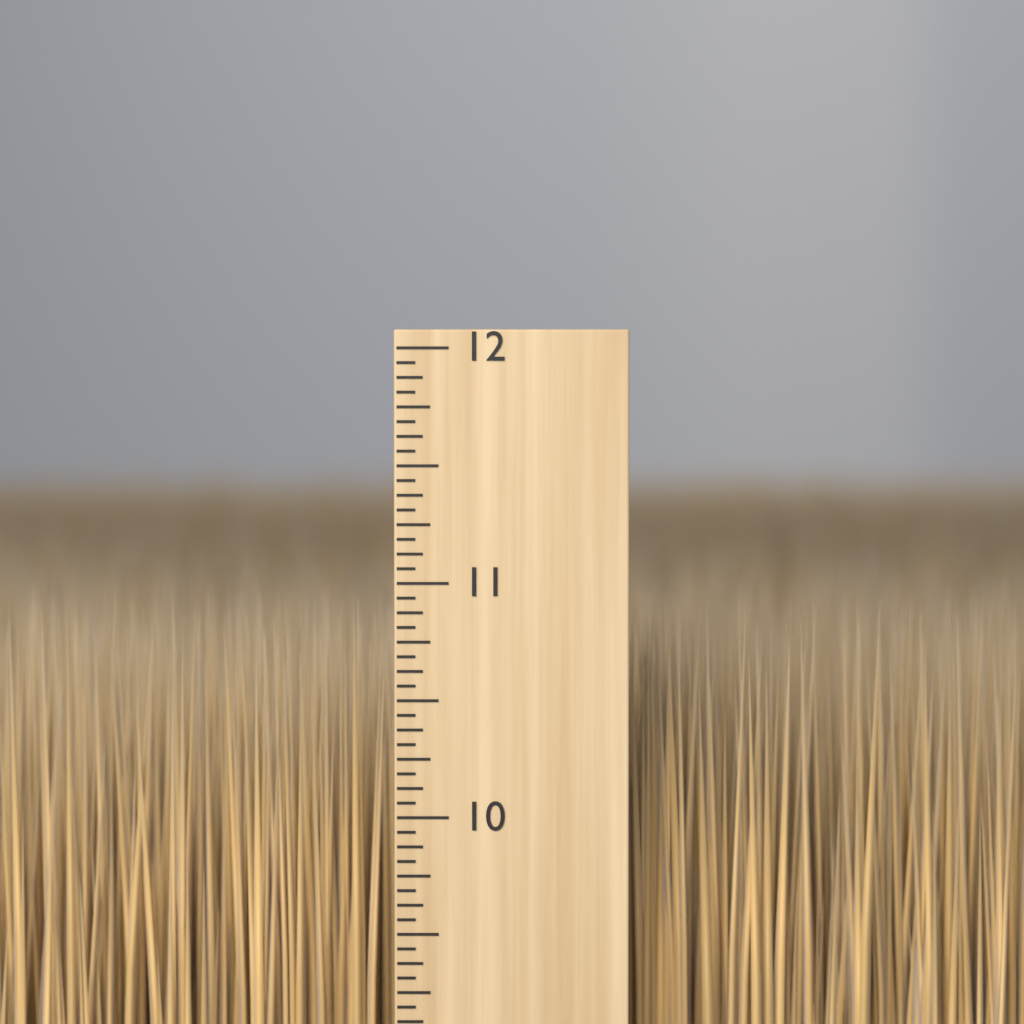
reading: 10.9375 inch
